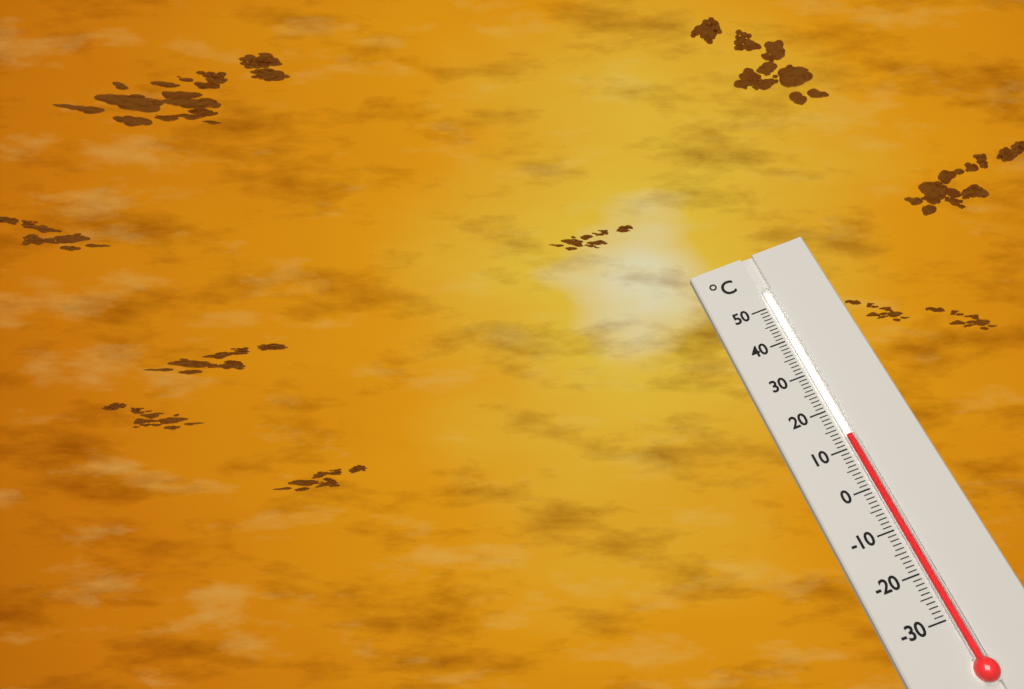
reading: 13 °C
